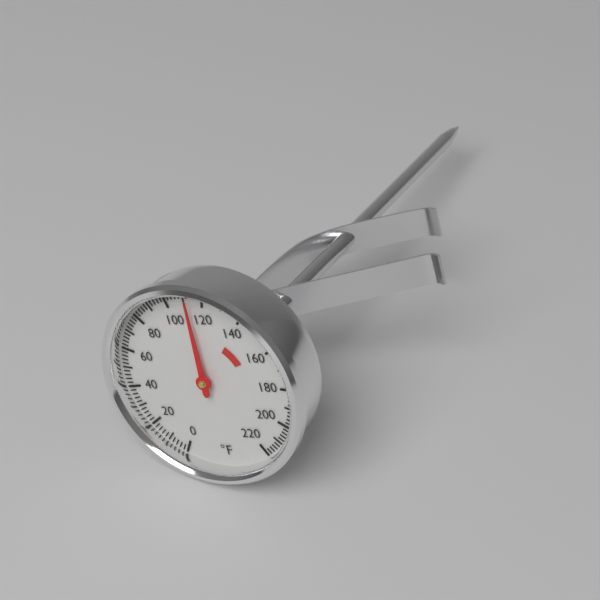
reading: 112 °F
